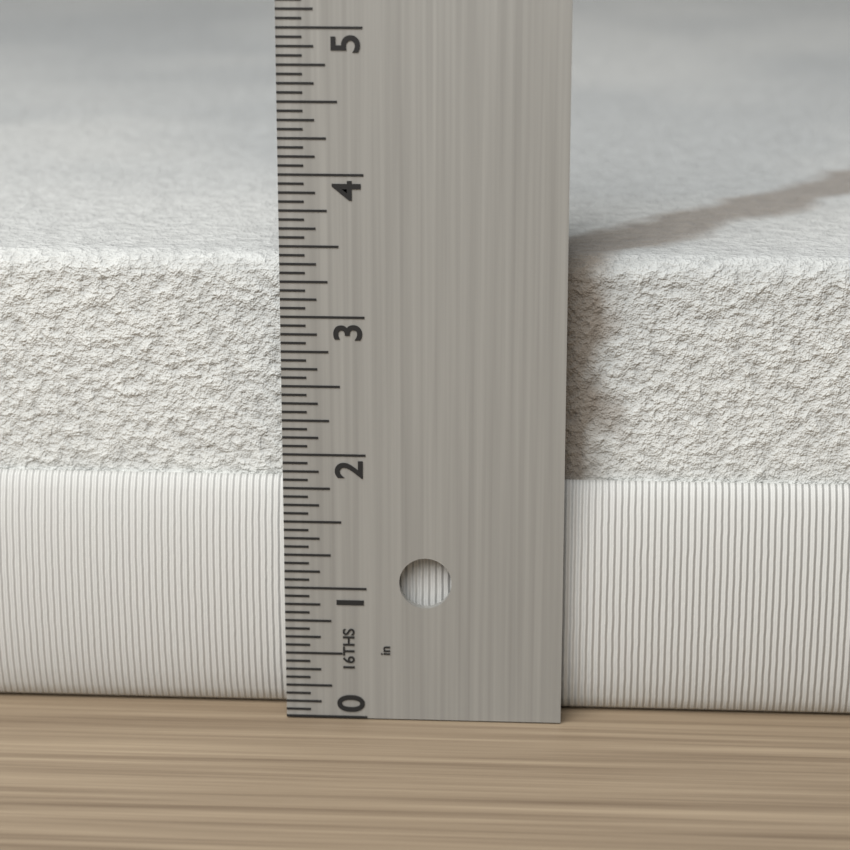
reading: 3.3750 in
